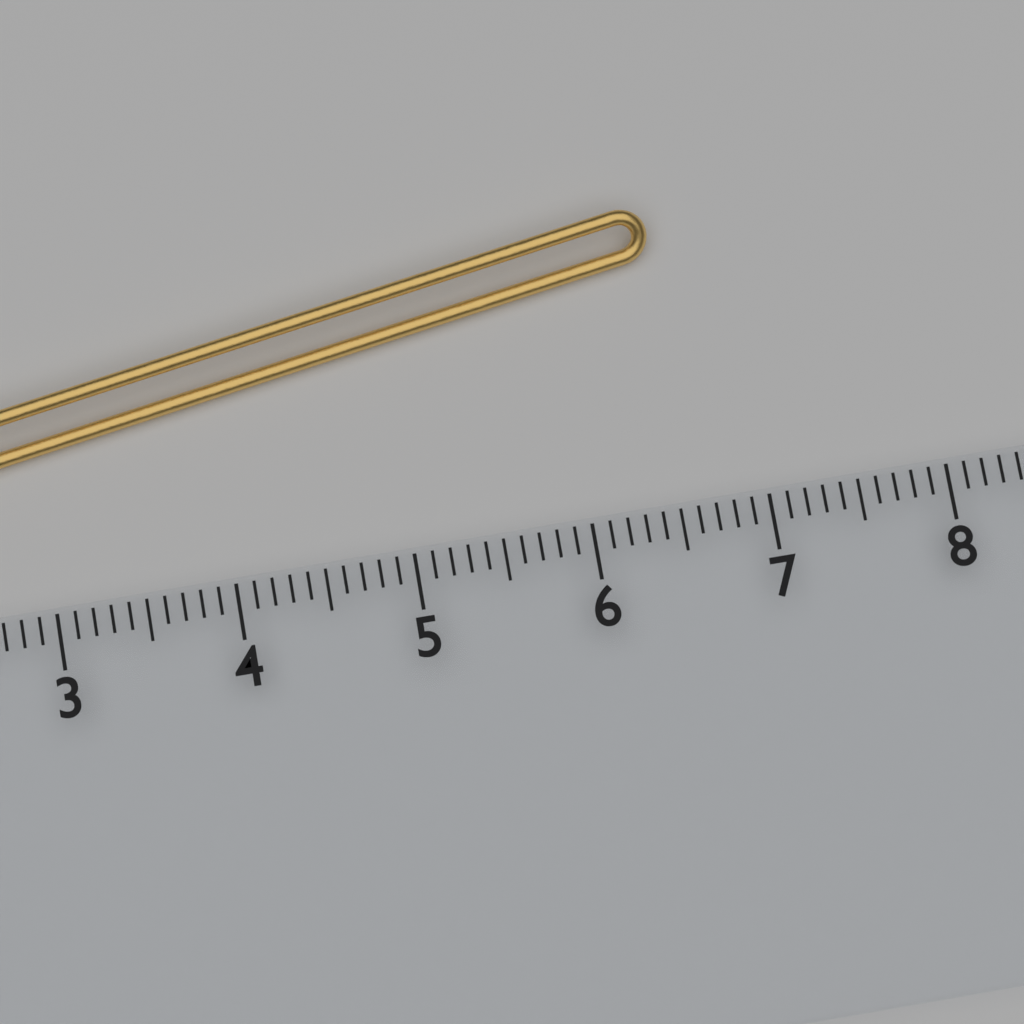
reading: 6.6 cm
